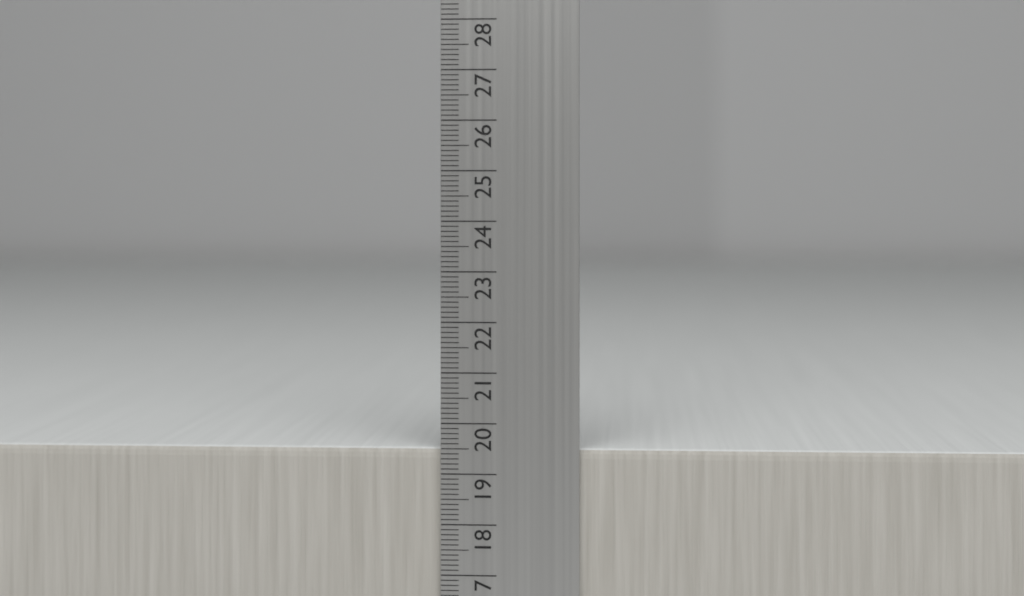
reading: 19.5 cm
